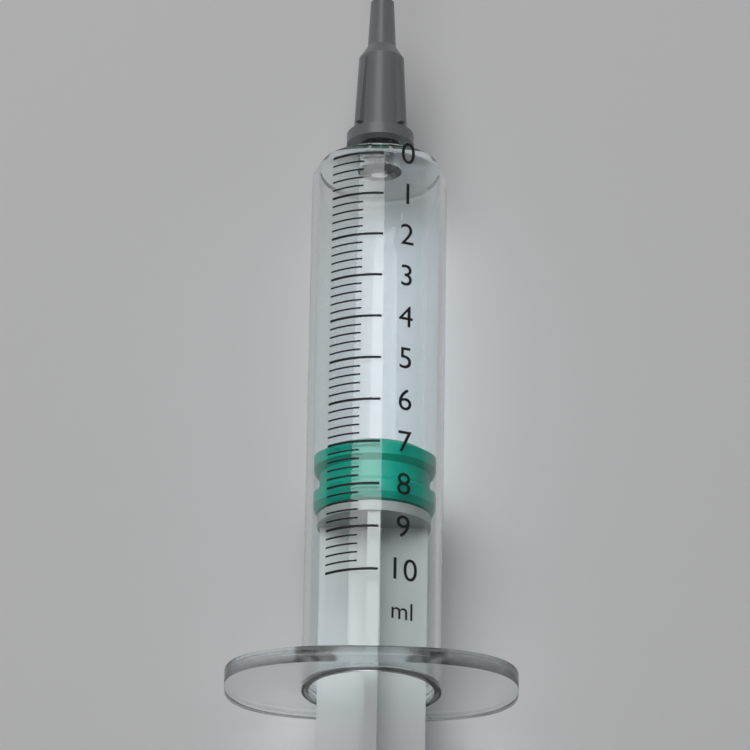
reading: 6.8 ml
